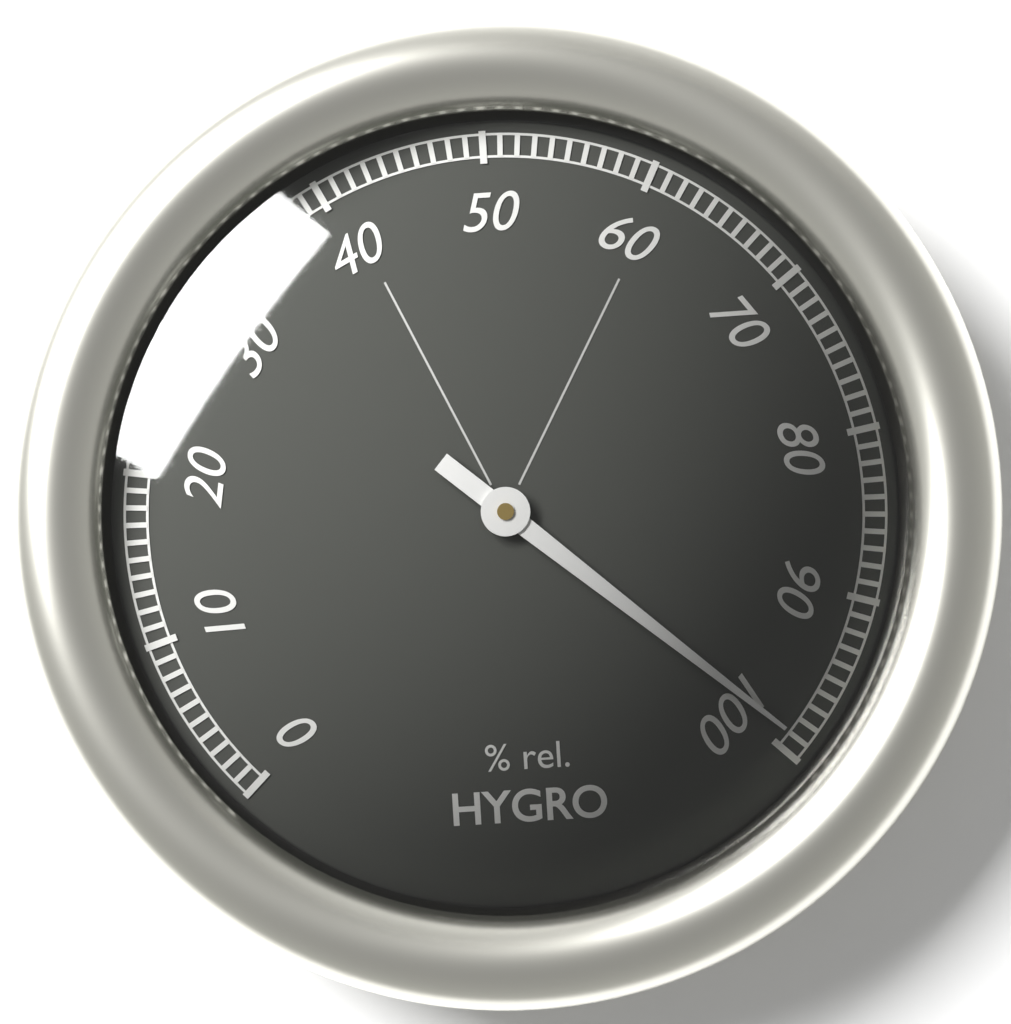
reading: 99 %
